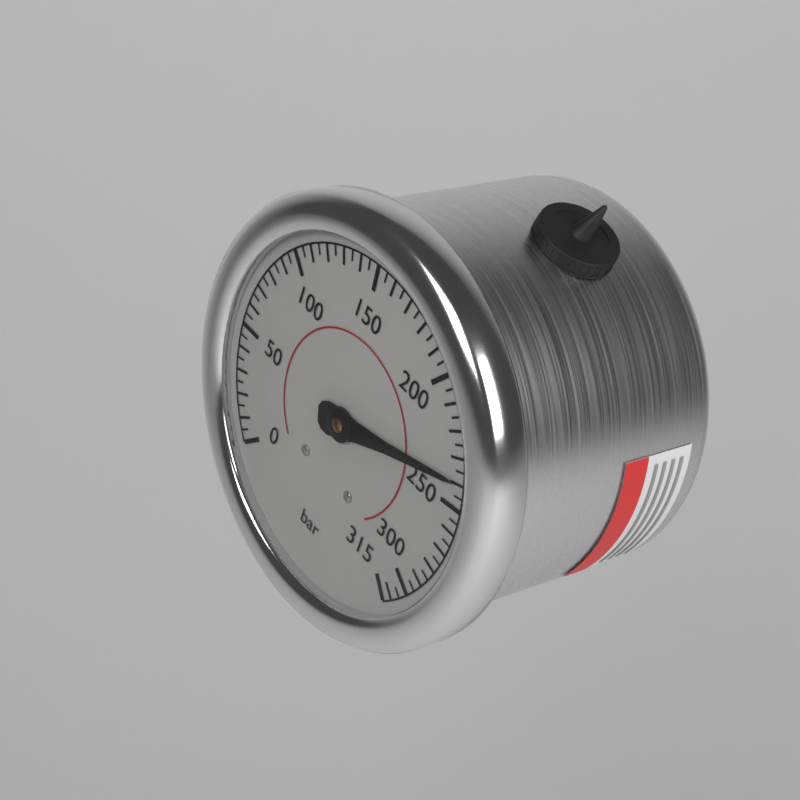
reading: 240 bar
